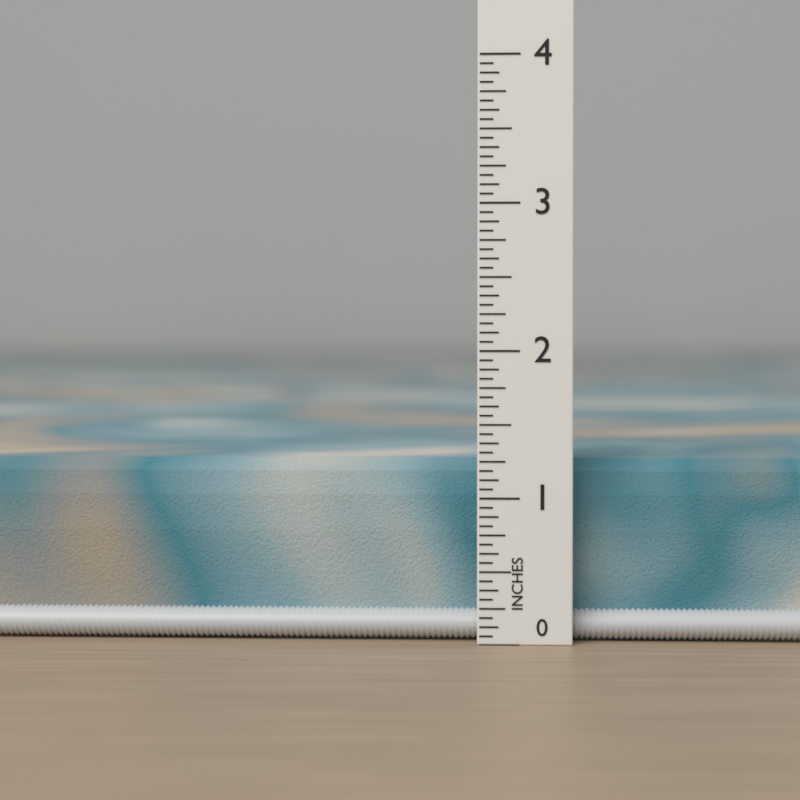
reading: 1.2500 in
